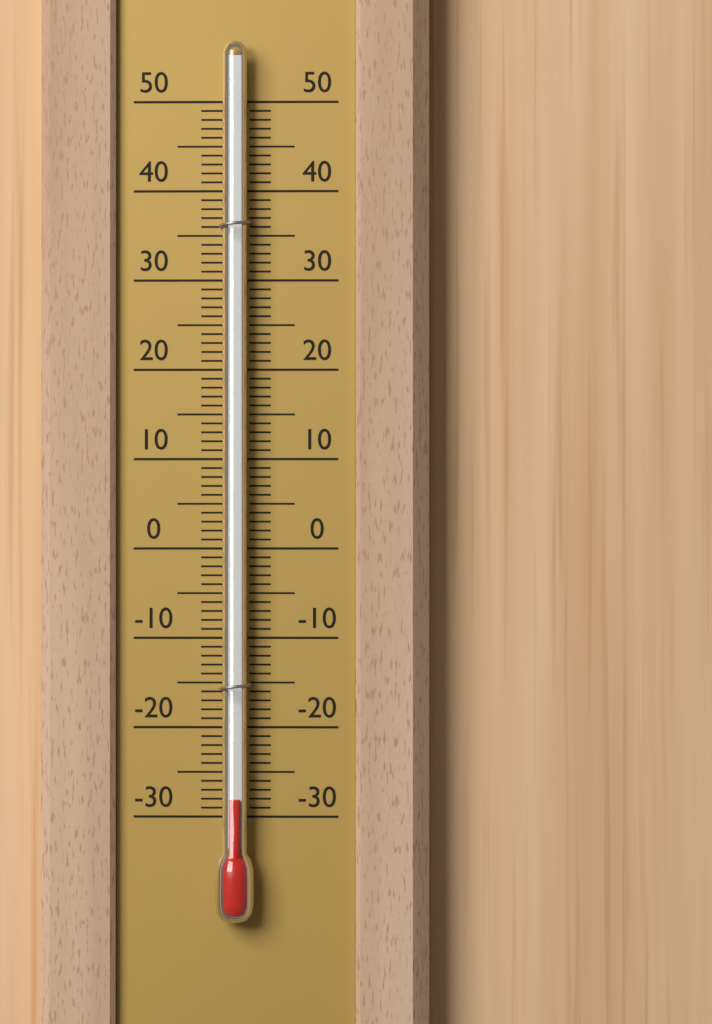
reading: -28 (no unit)
